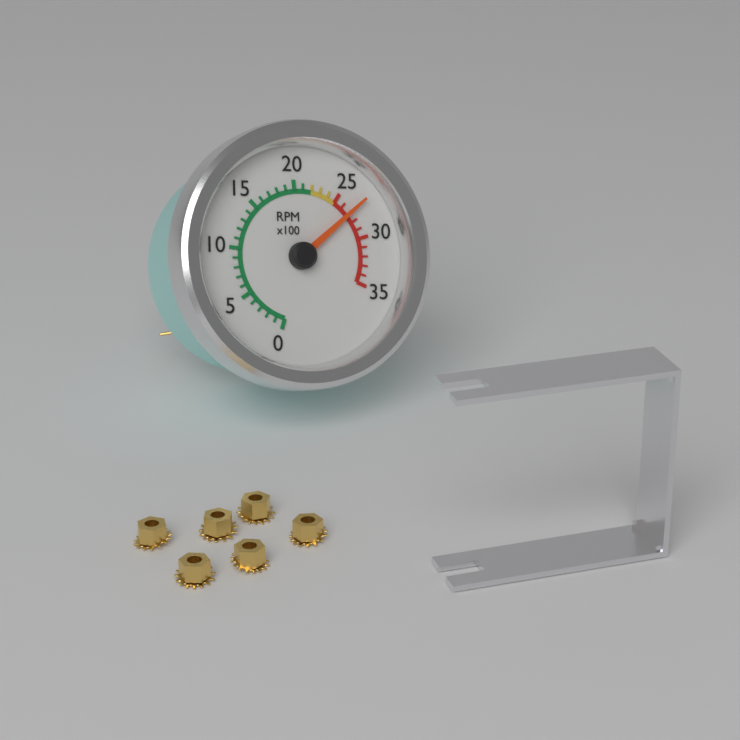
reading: 2700 RPM
